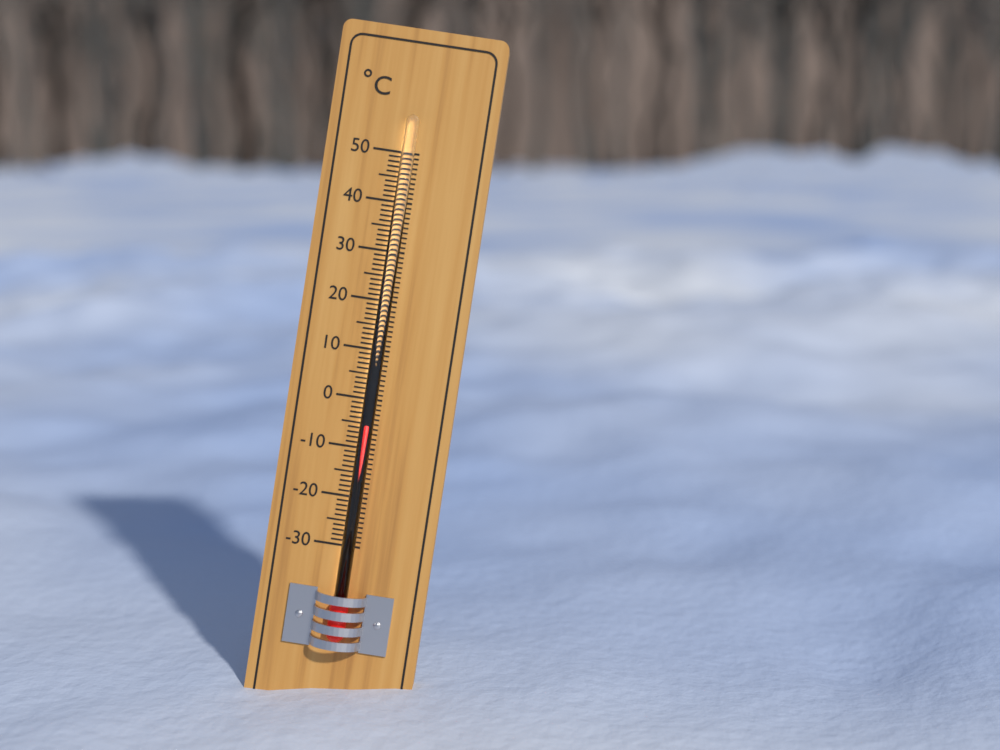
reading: -5 °C
